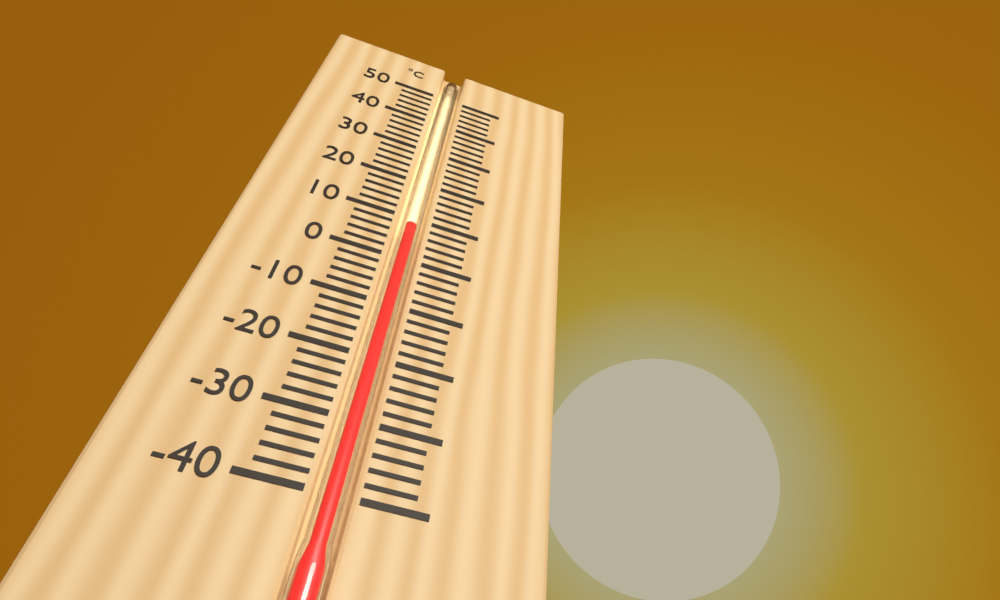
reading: 8 °C
